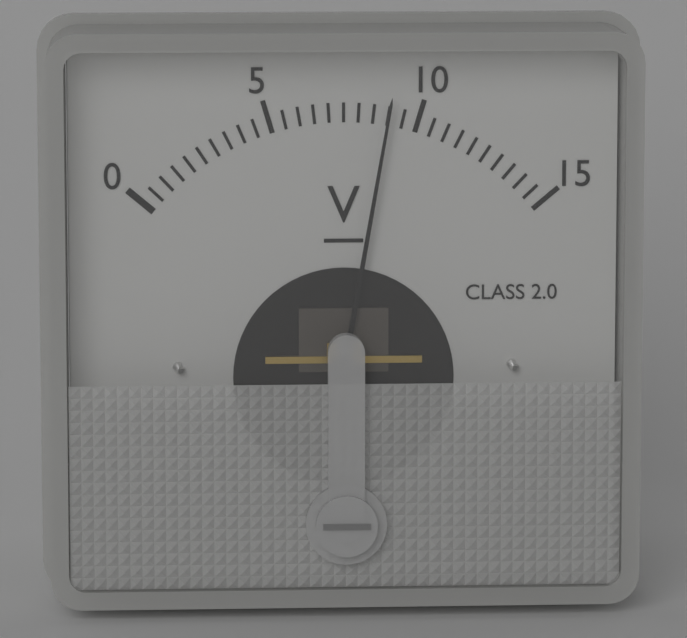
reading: 9.0 V
